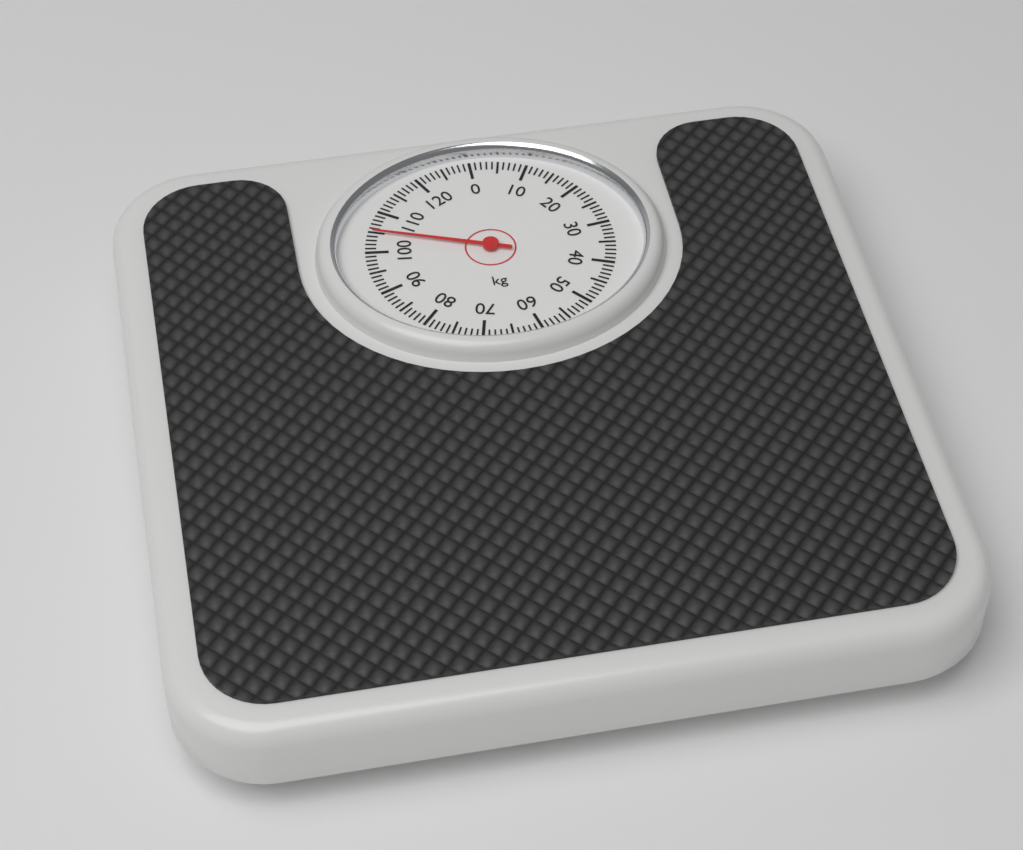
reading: 105 kg
